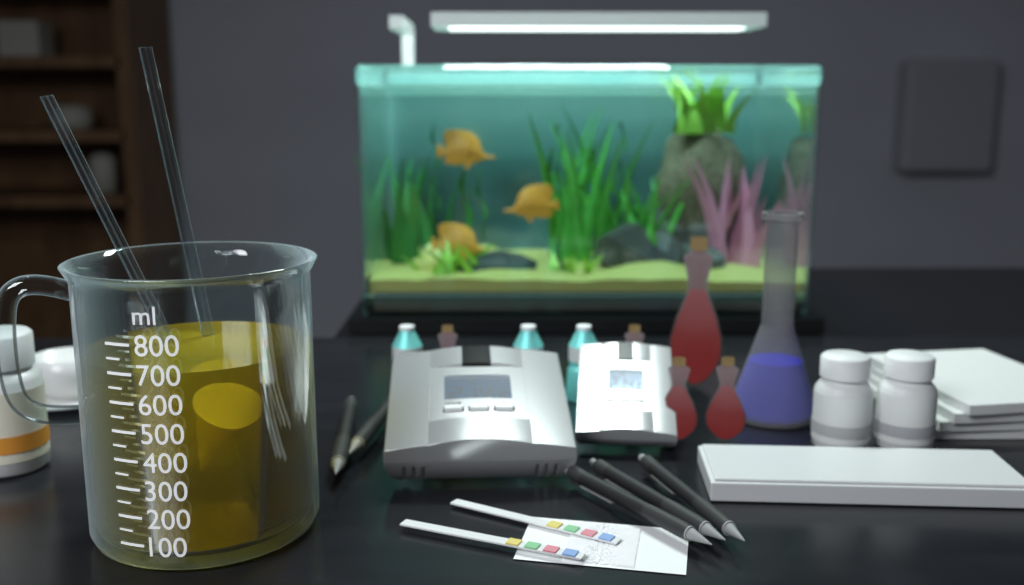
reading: 700 ml
